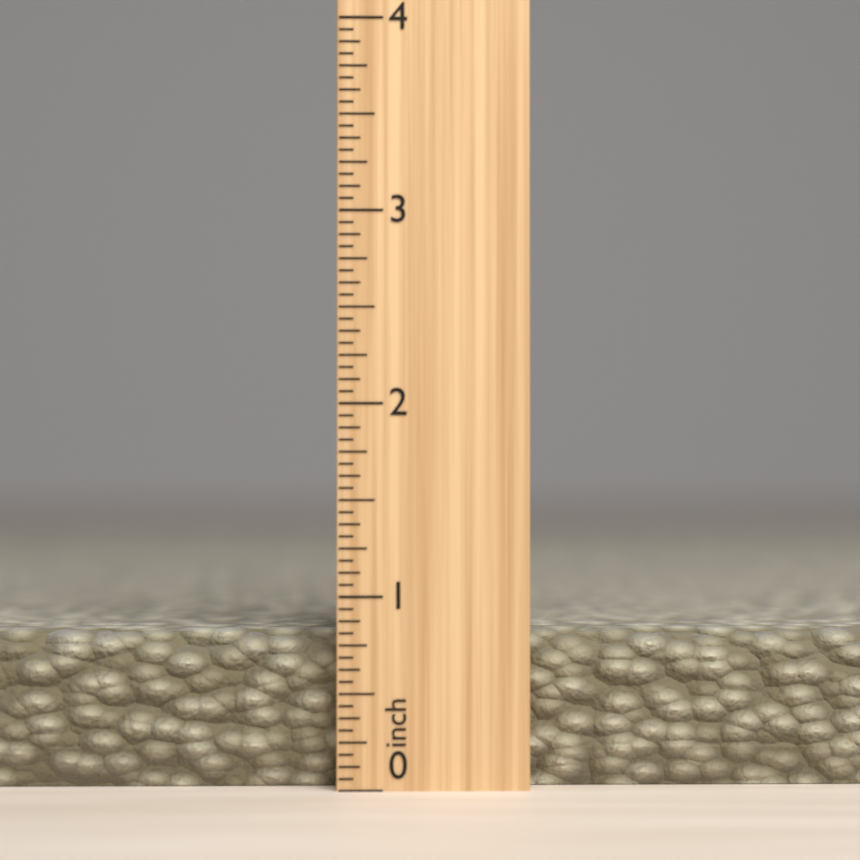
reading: 0.8125 inch
